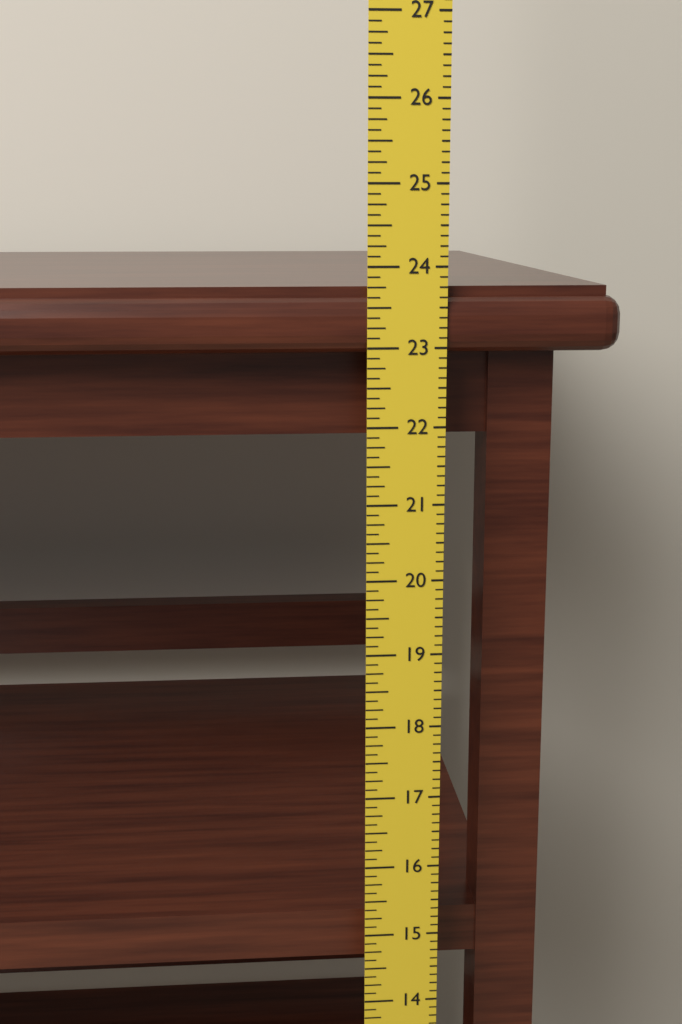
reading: 23.750 in
